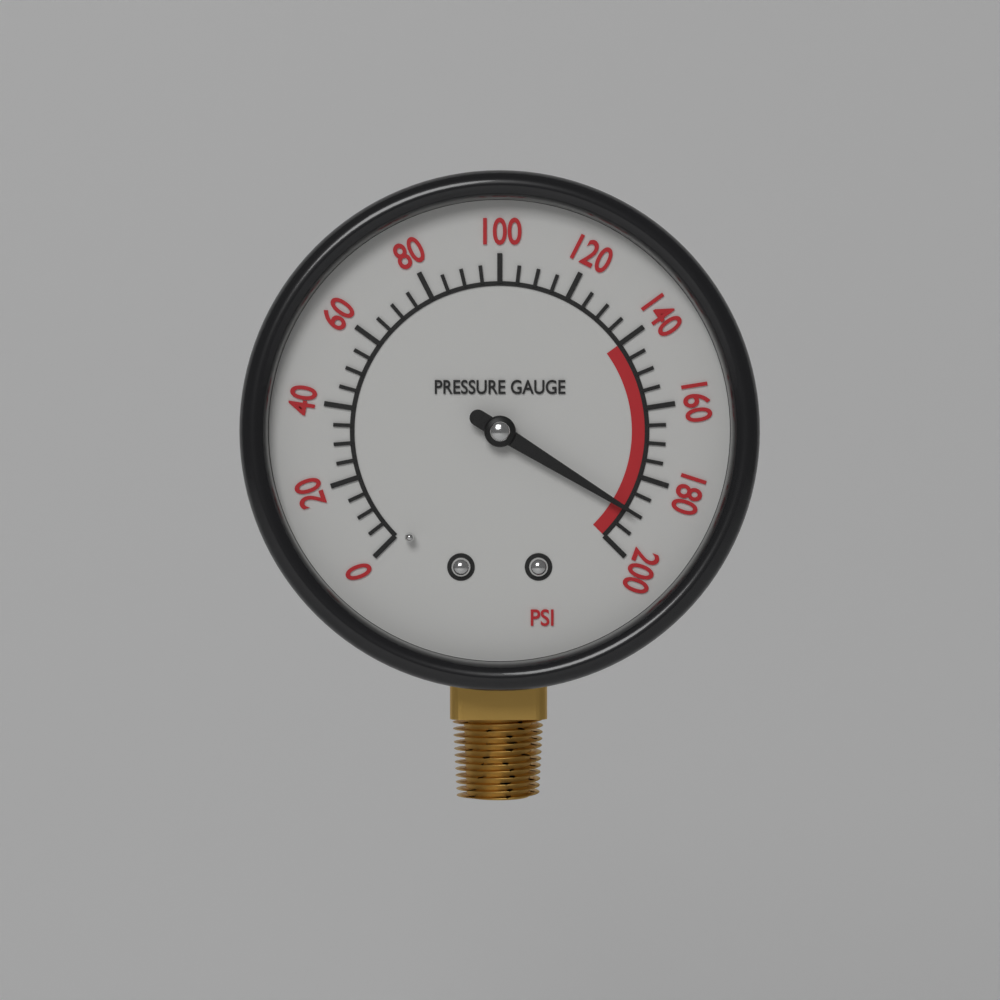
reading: 190 psi
